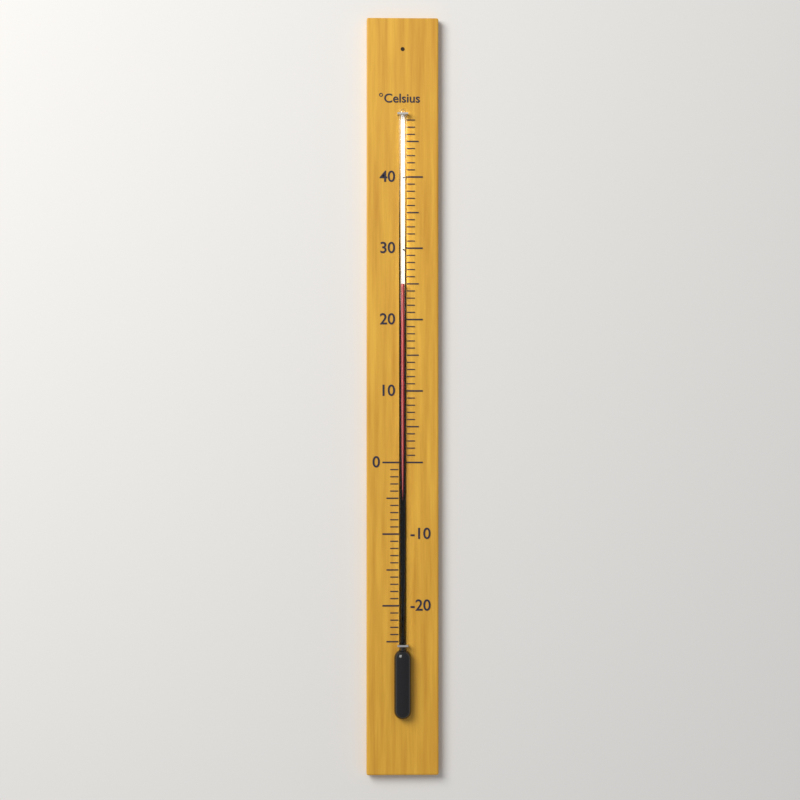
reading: 25 °C
